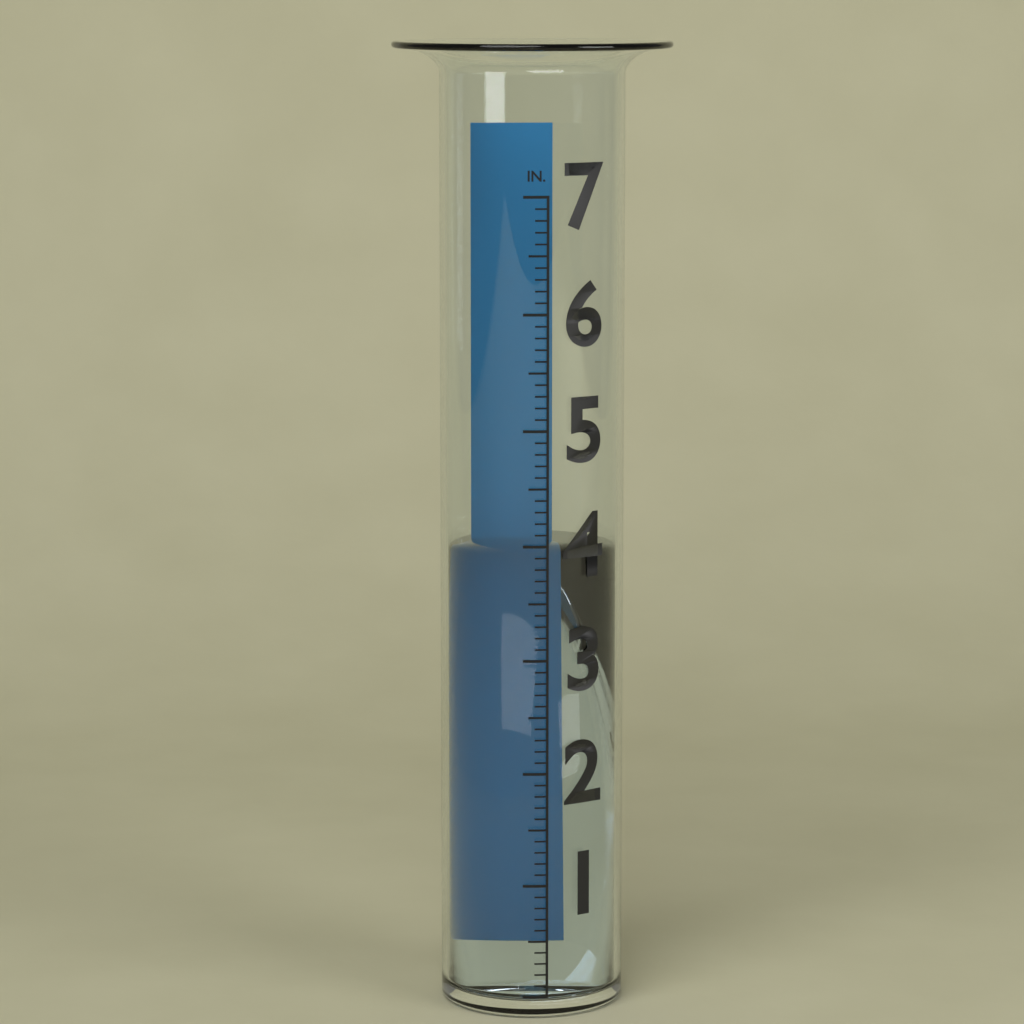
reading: 3.9 in
